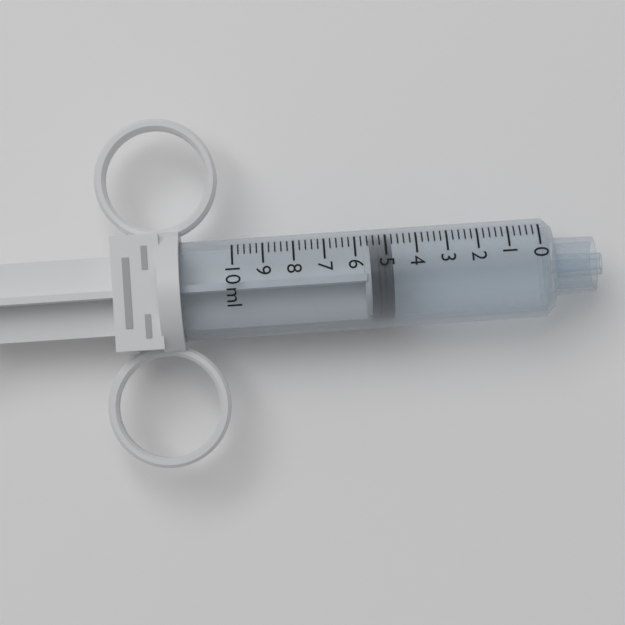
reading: 4.8 ml
